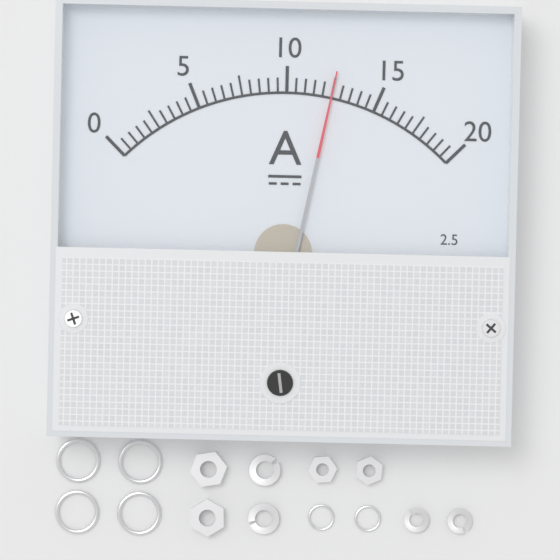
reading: 12.5 A
